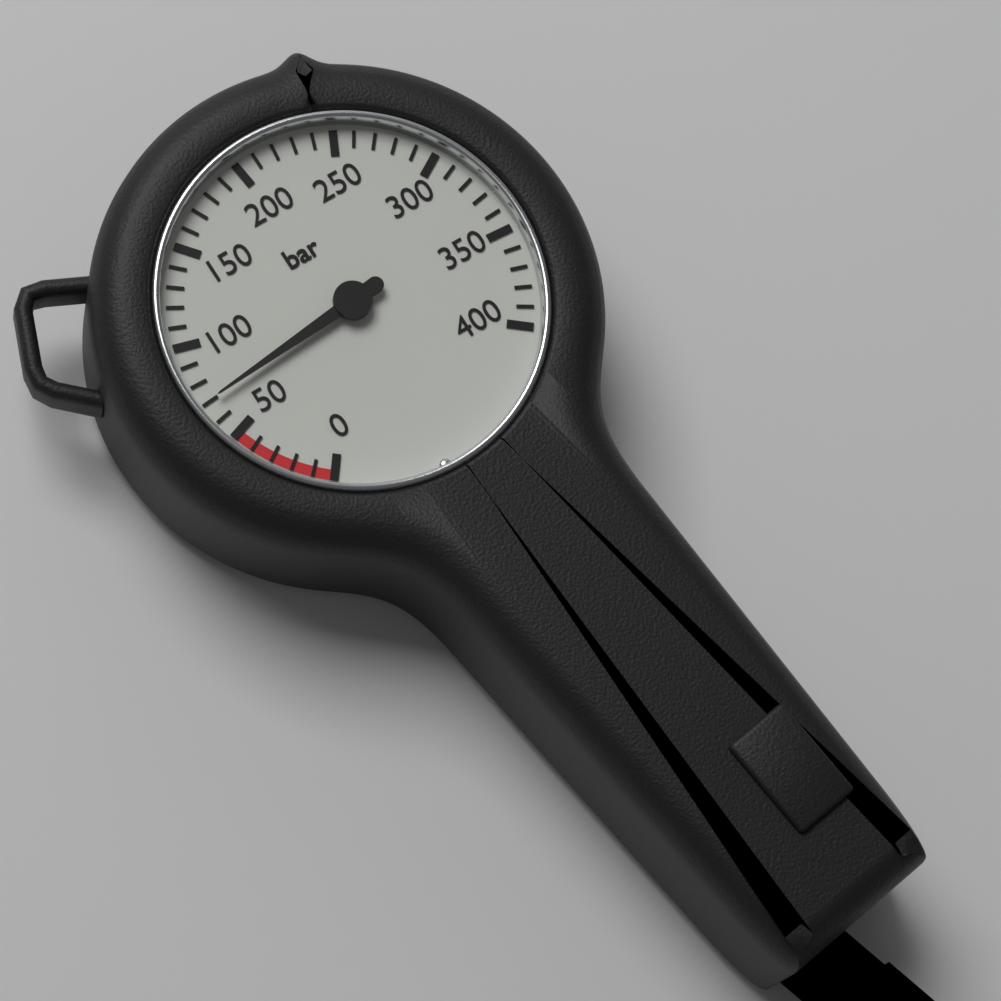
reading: 70 bar
